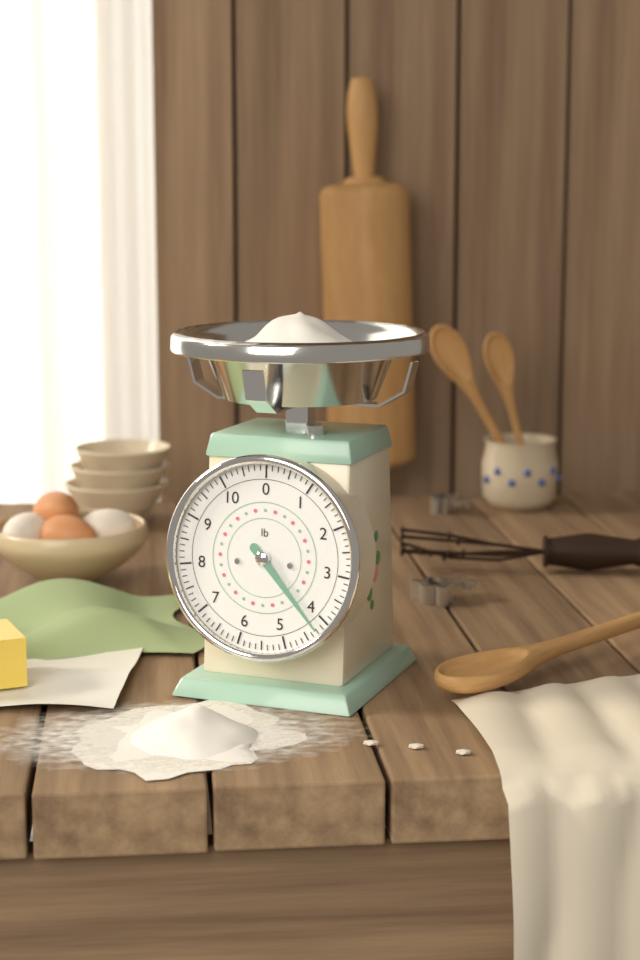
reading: 4.250 lb
